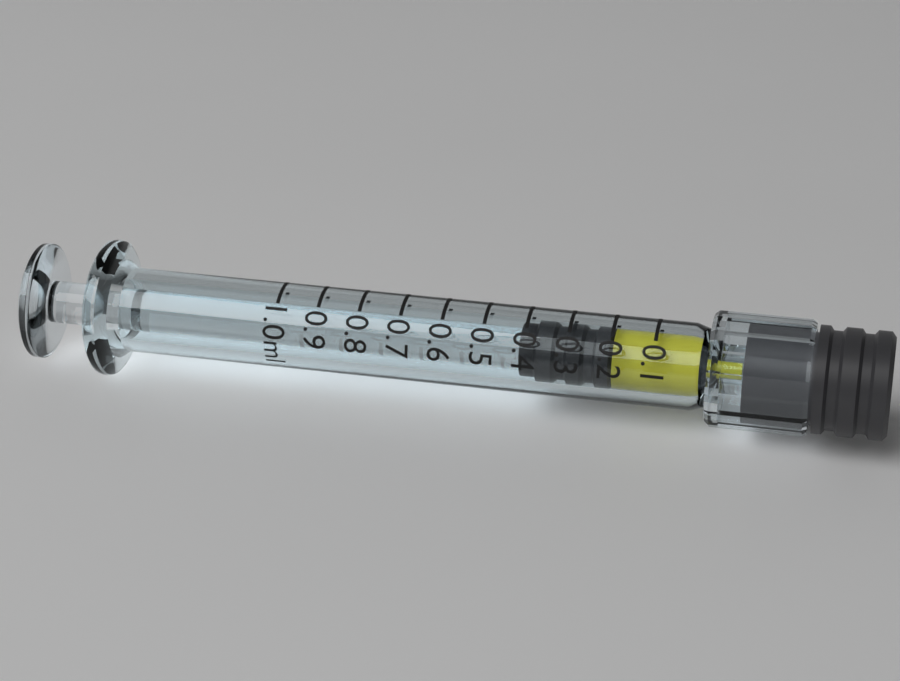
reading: 0.2 ml
